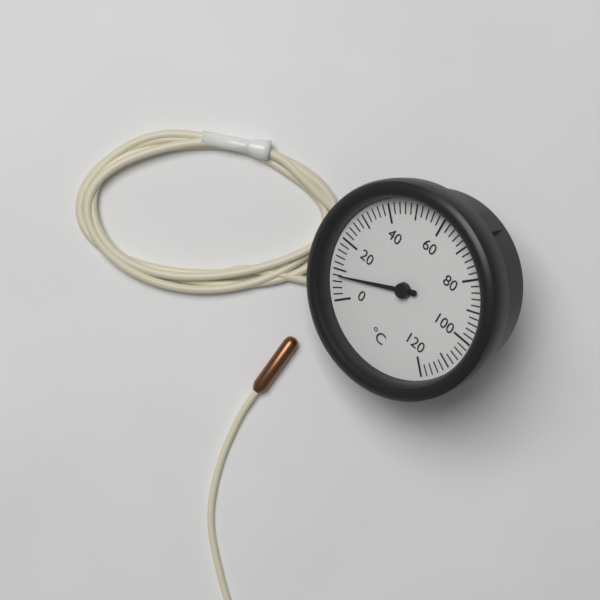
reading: 8 °C
